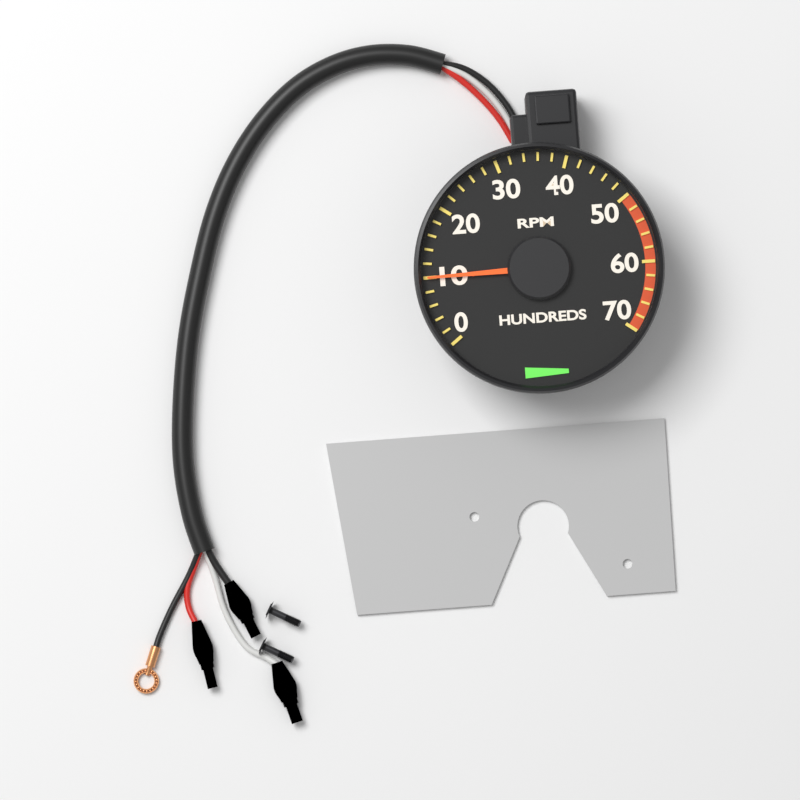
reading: 1000 RPM
